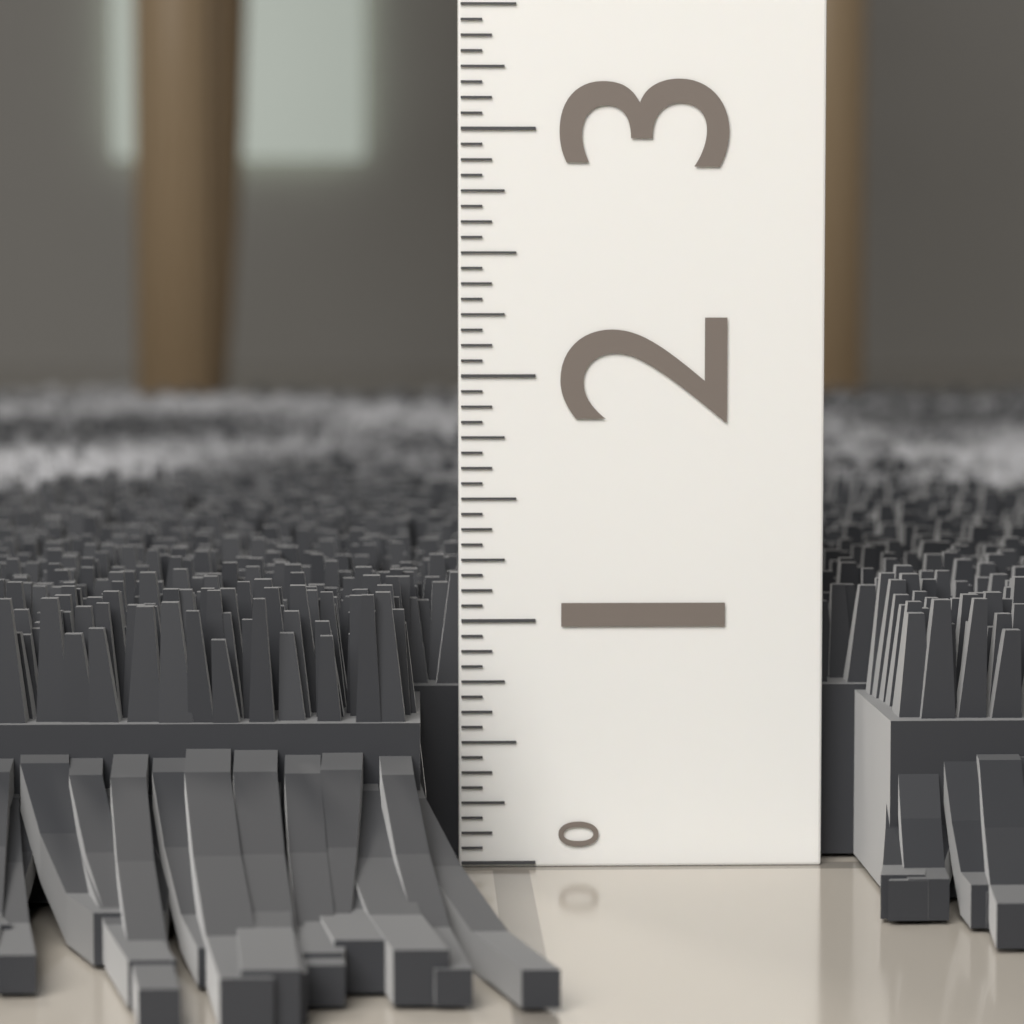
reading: 1.1875 (no unit)
